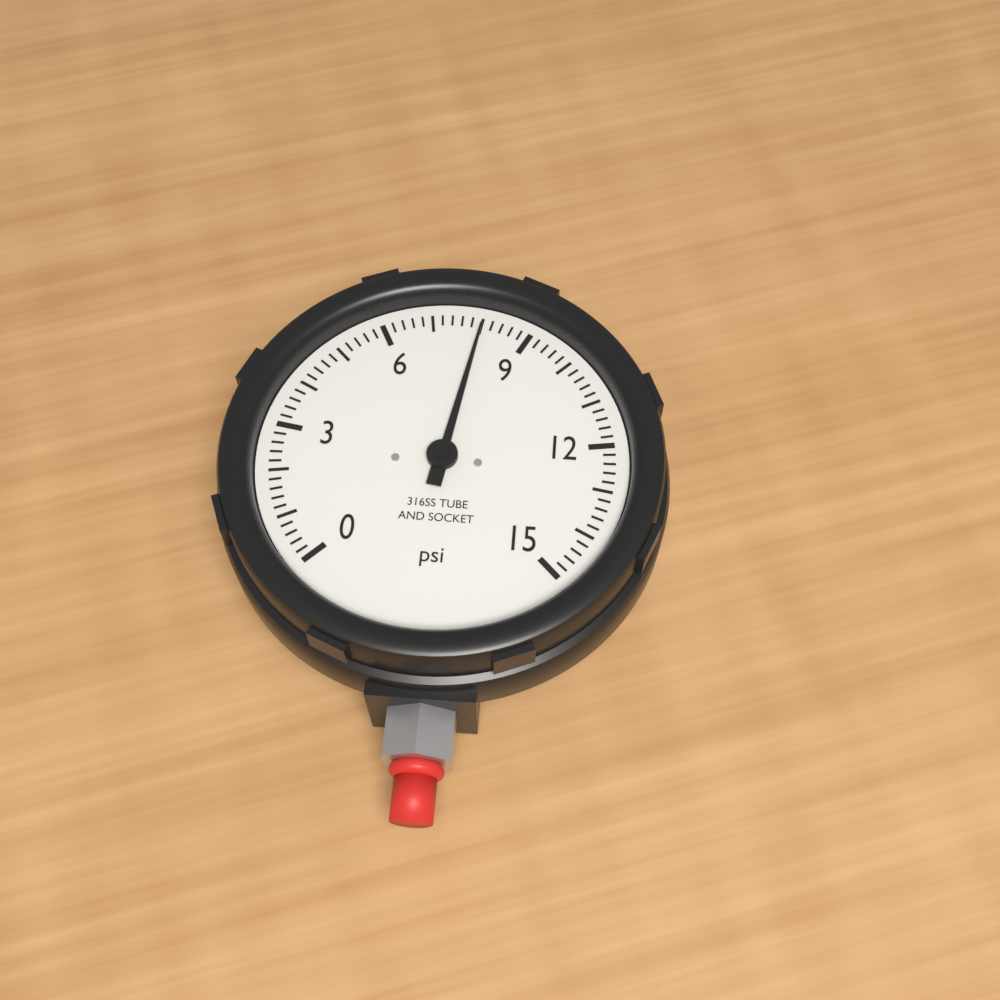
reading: 8.0 psi
